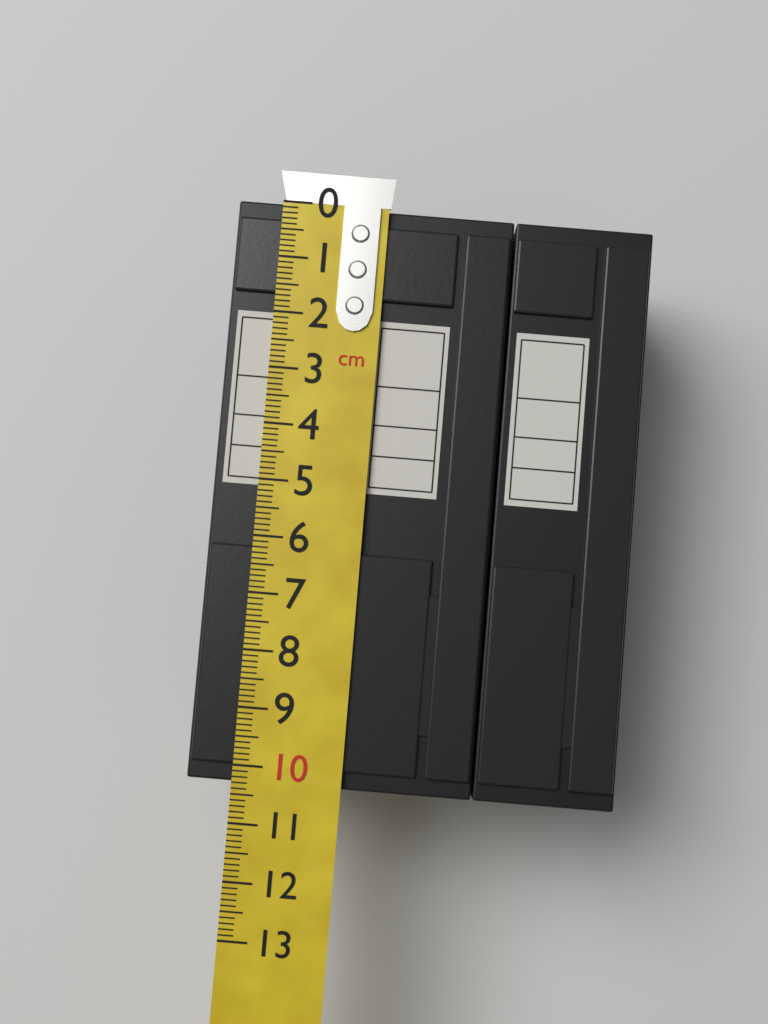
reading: 10.3 cm
